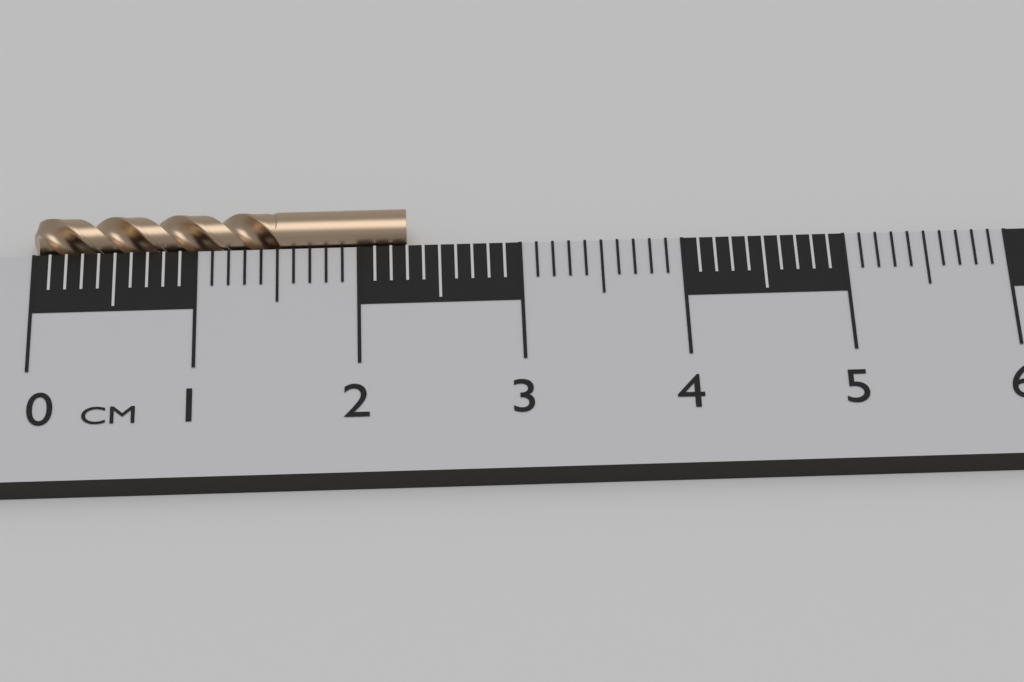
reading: 2.3 cm
